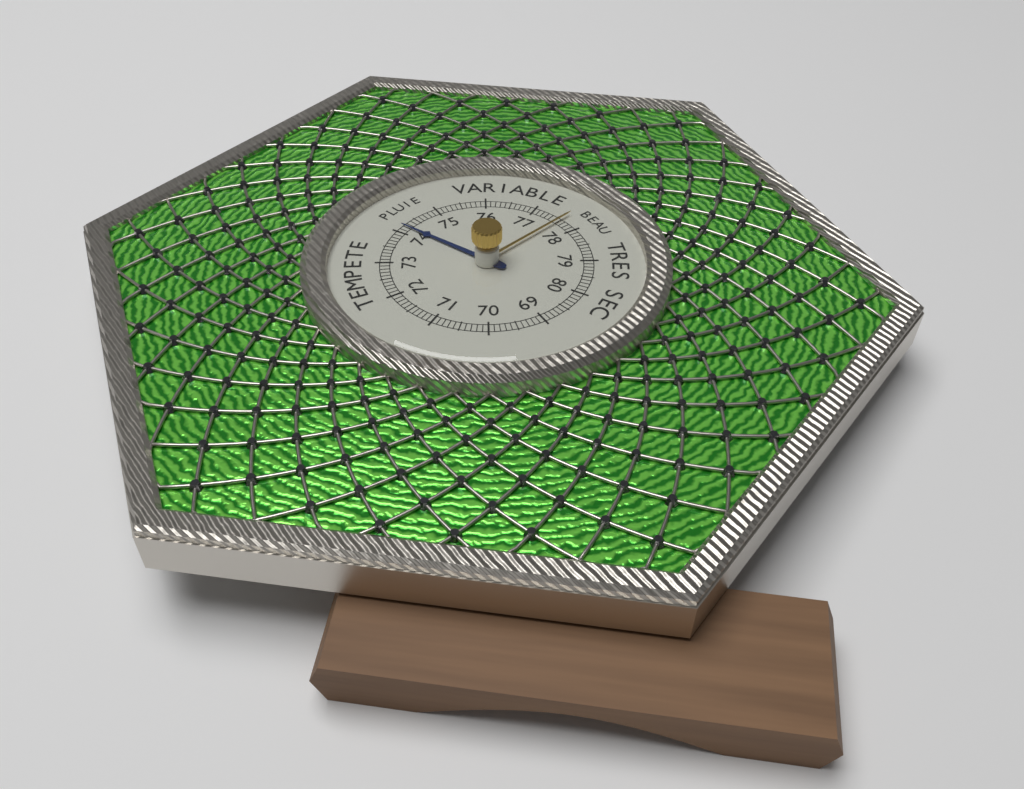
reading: 74.2 (no unit)
